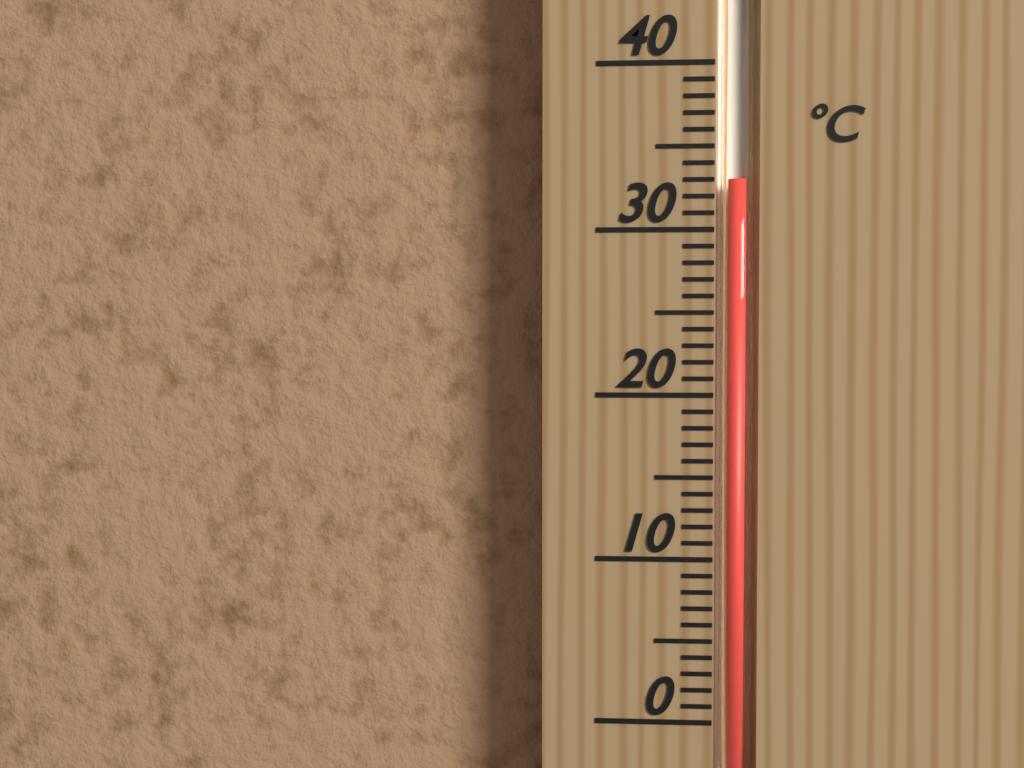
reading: 33 °C
